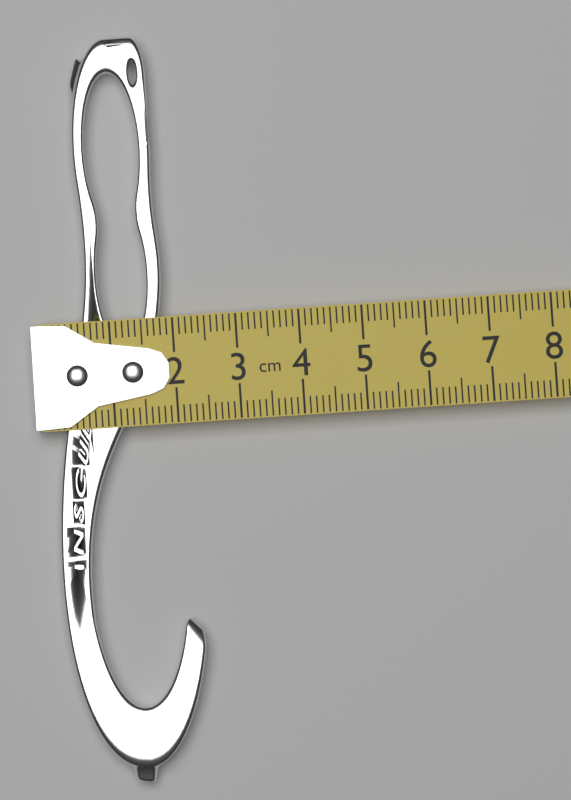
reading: 2.2 cm
